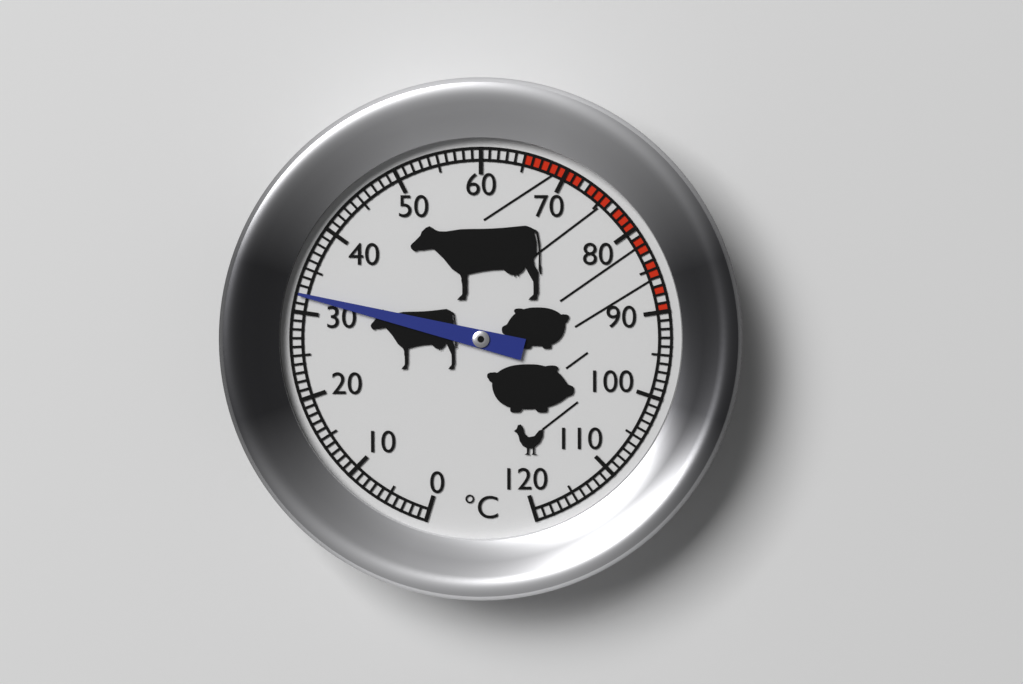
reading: 32 °C
